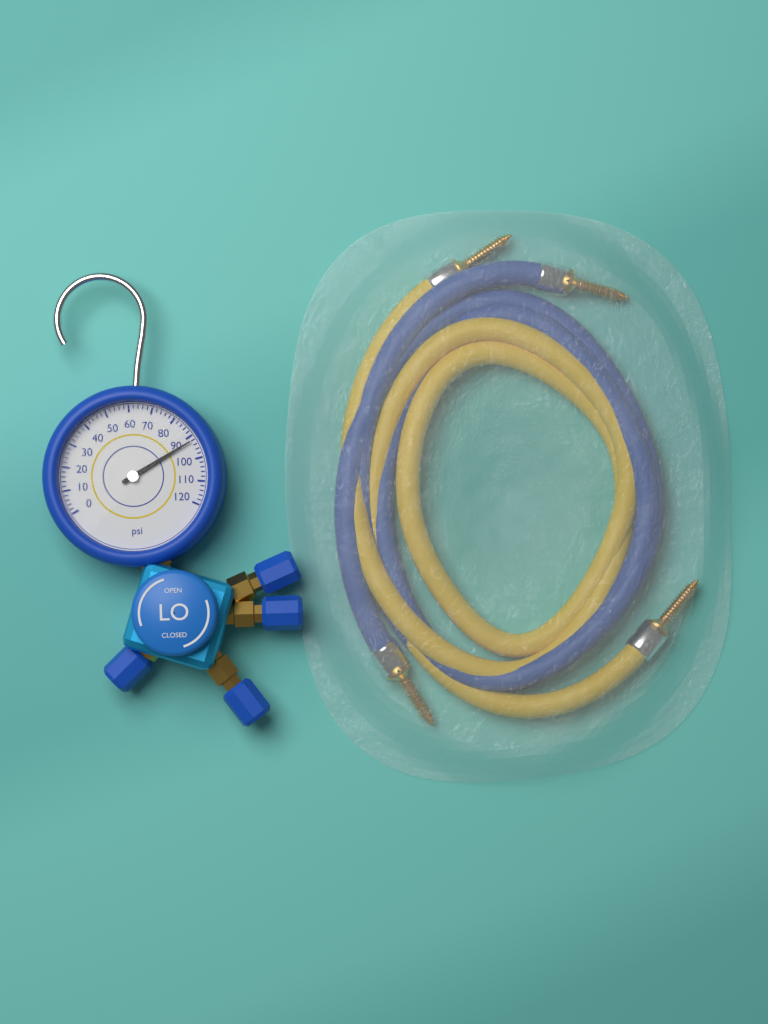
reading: 92 psi
